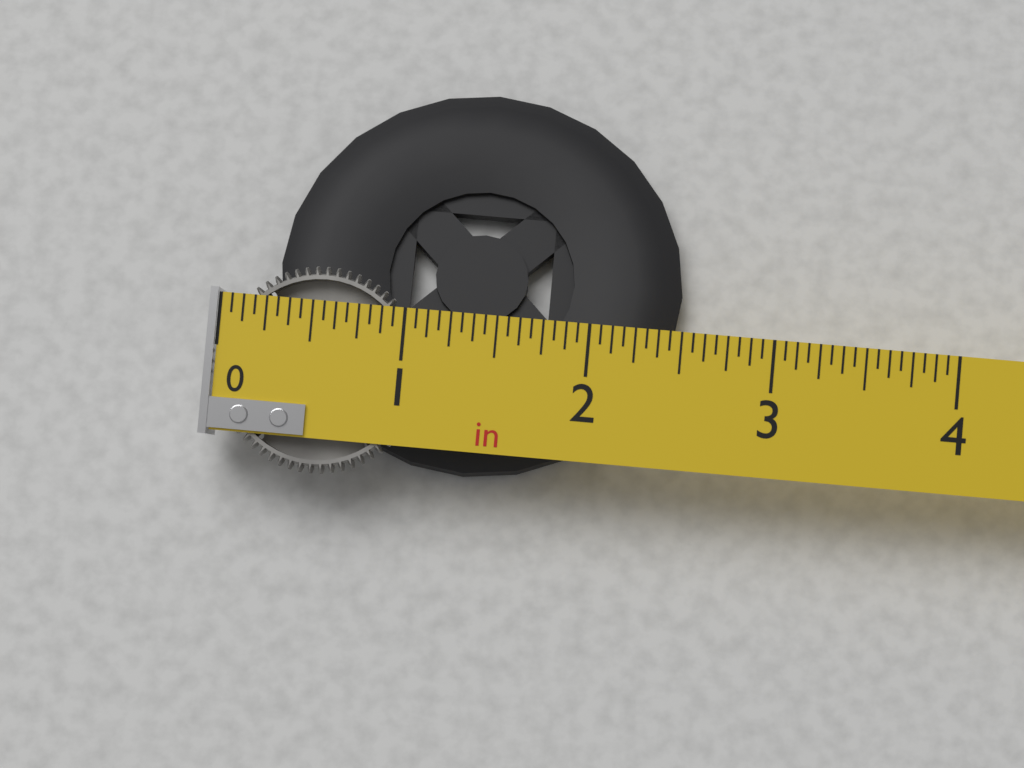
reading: 1.1250 in
